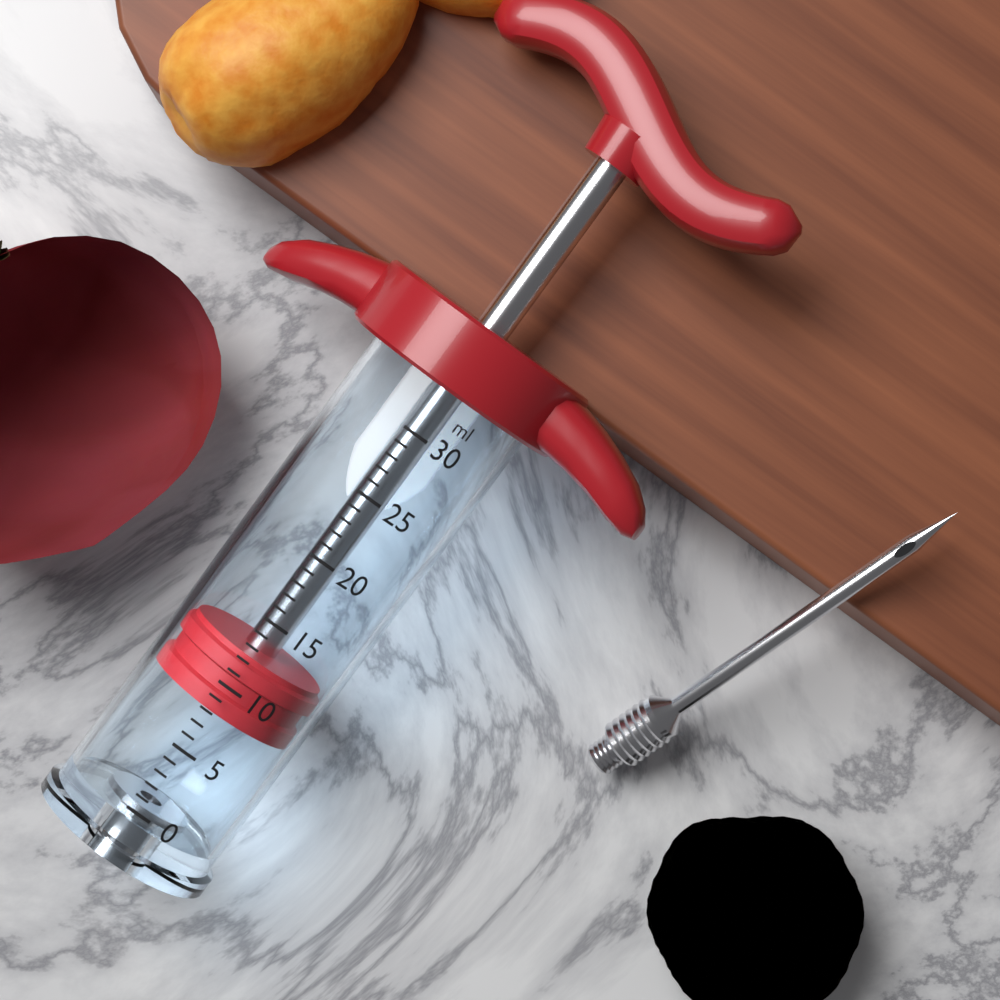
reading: 8 ml
